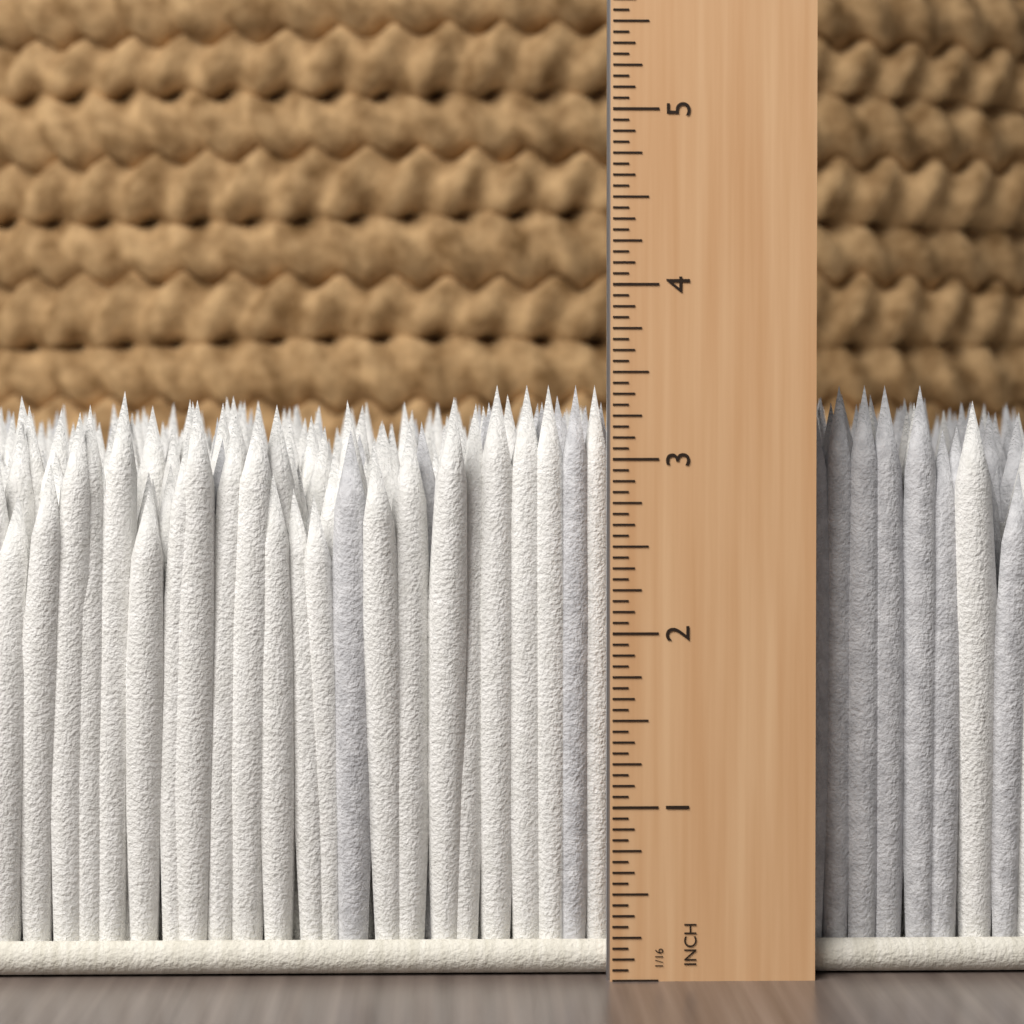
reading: 3.4375 in
